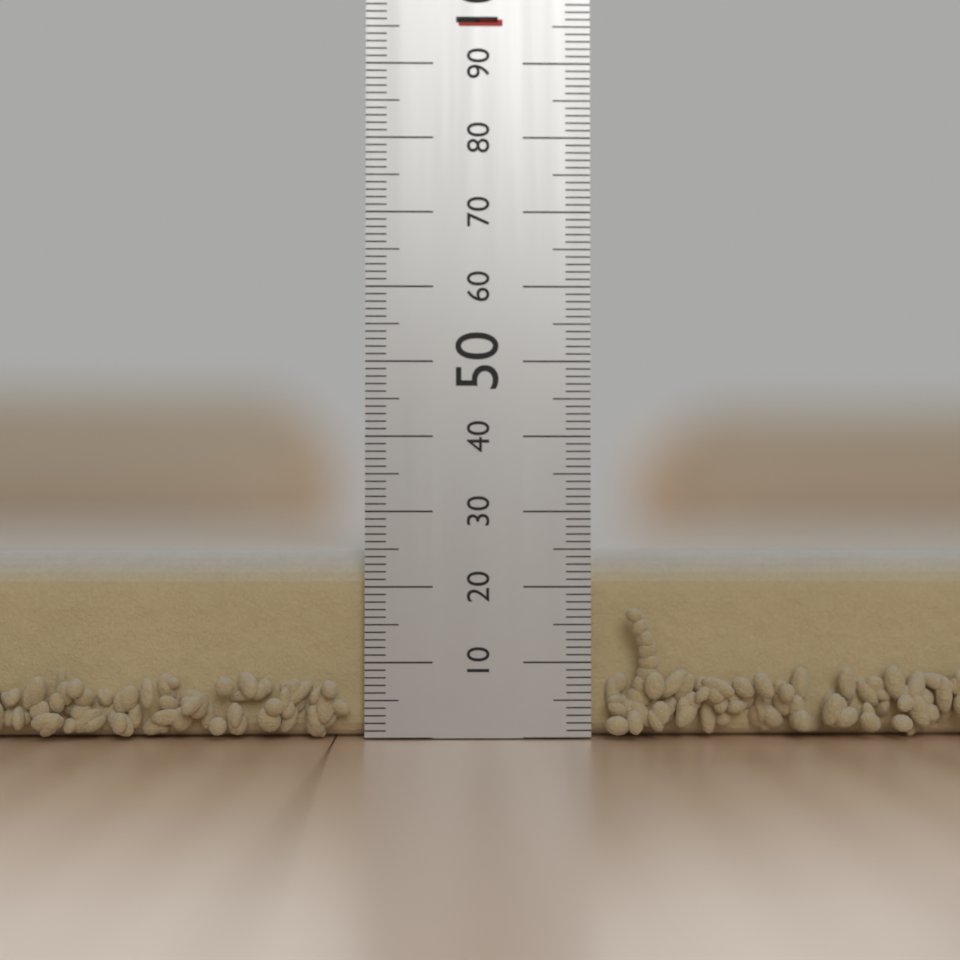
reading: 25 mm
